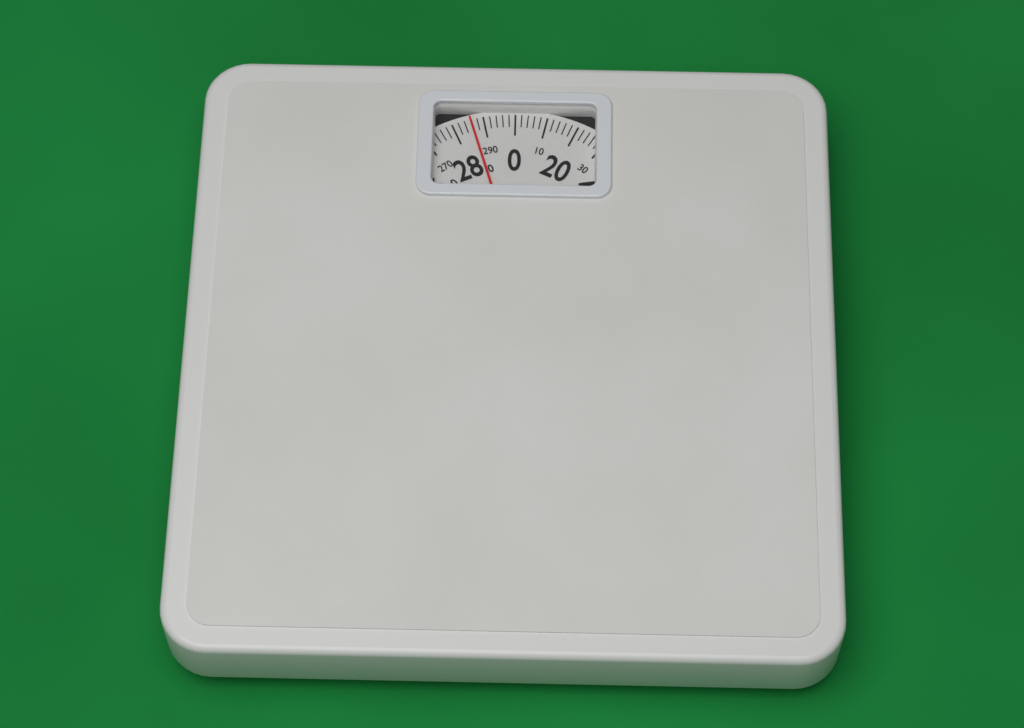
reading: 286 (no unit)
